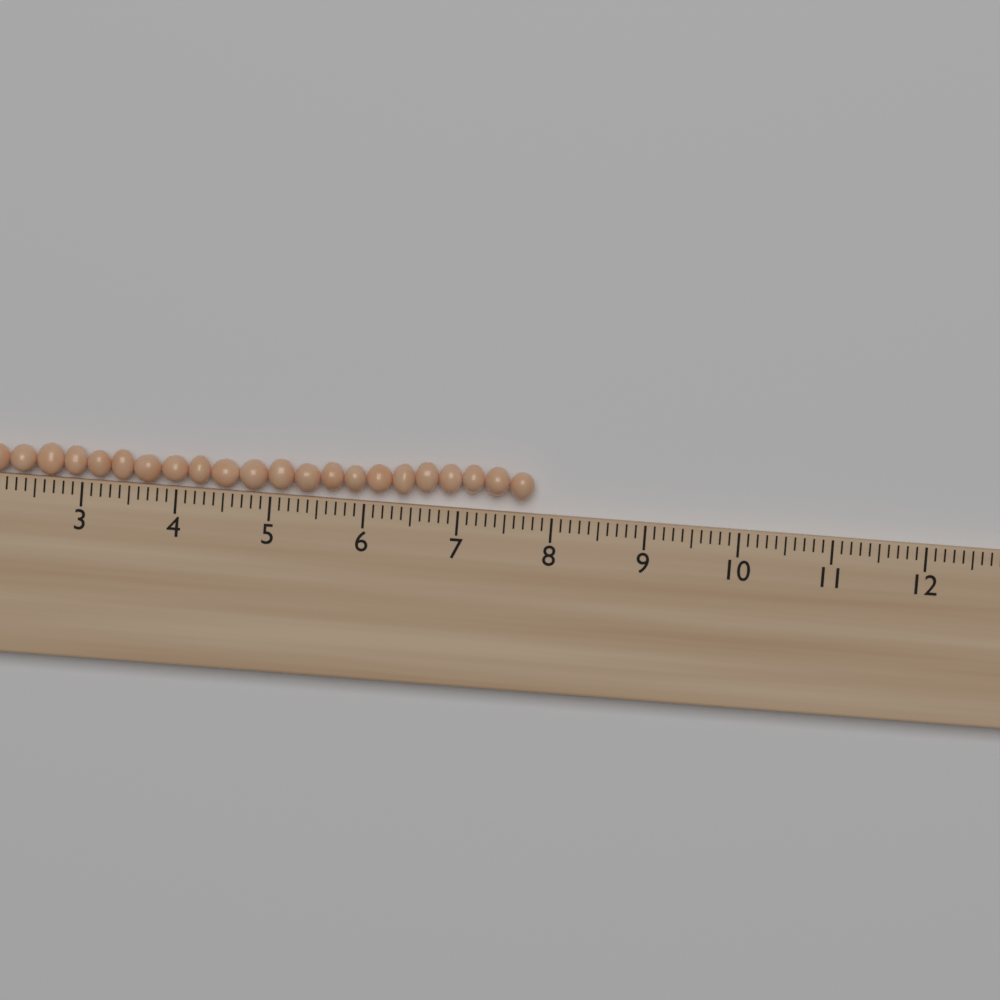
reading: 7.8 cm
